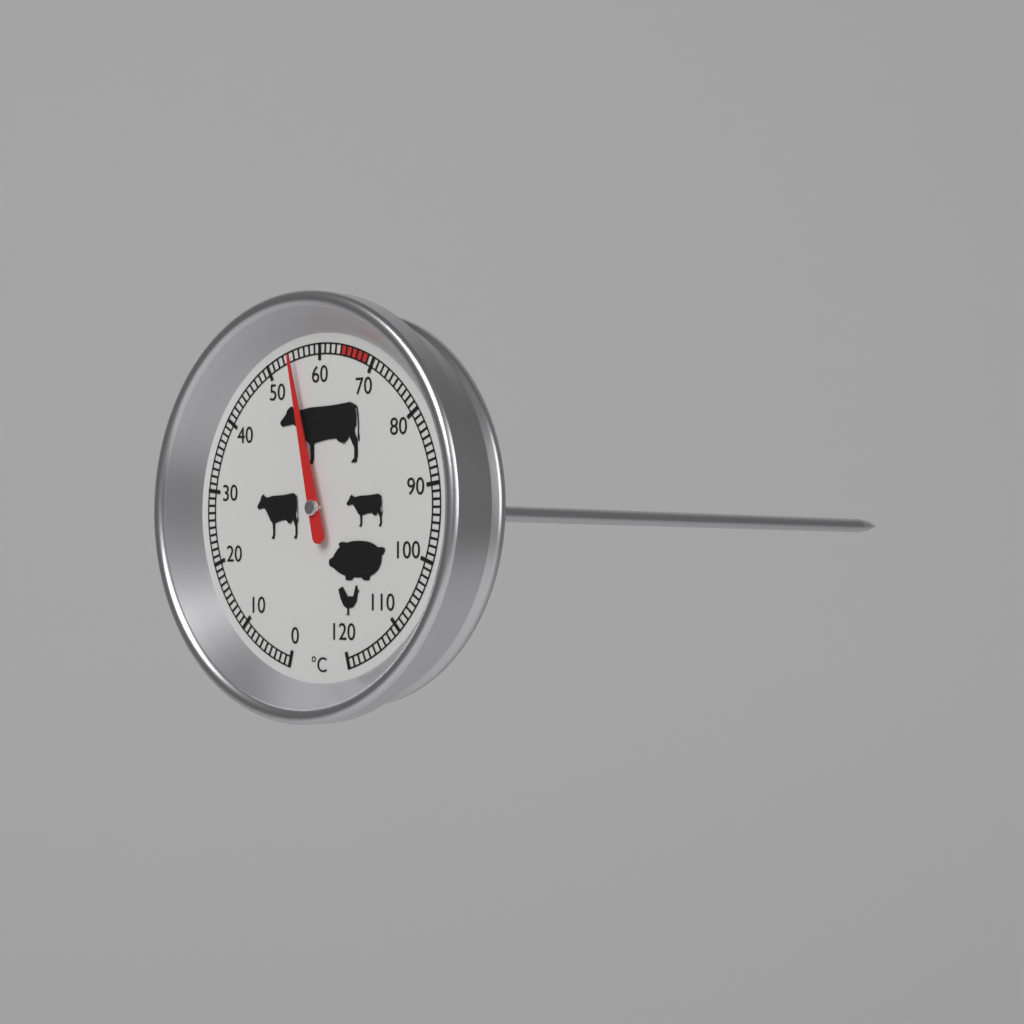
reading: 55 °C
